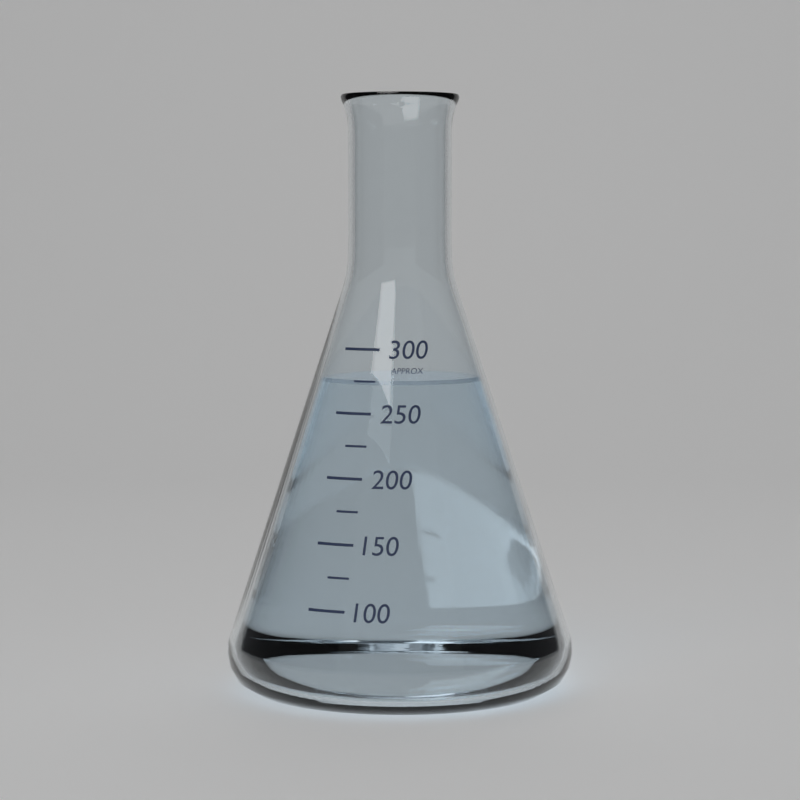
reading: 275 (no unit)
